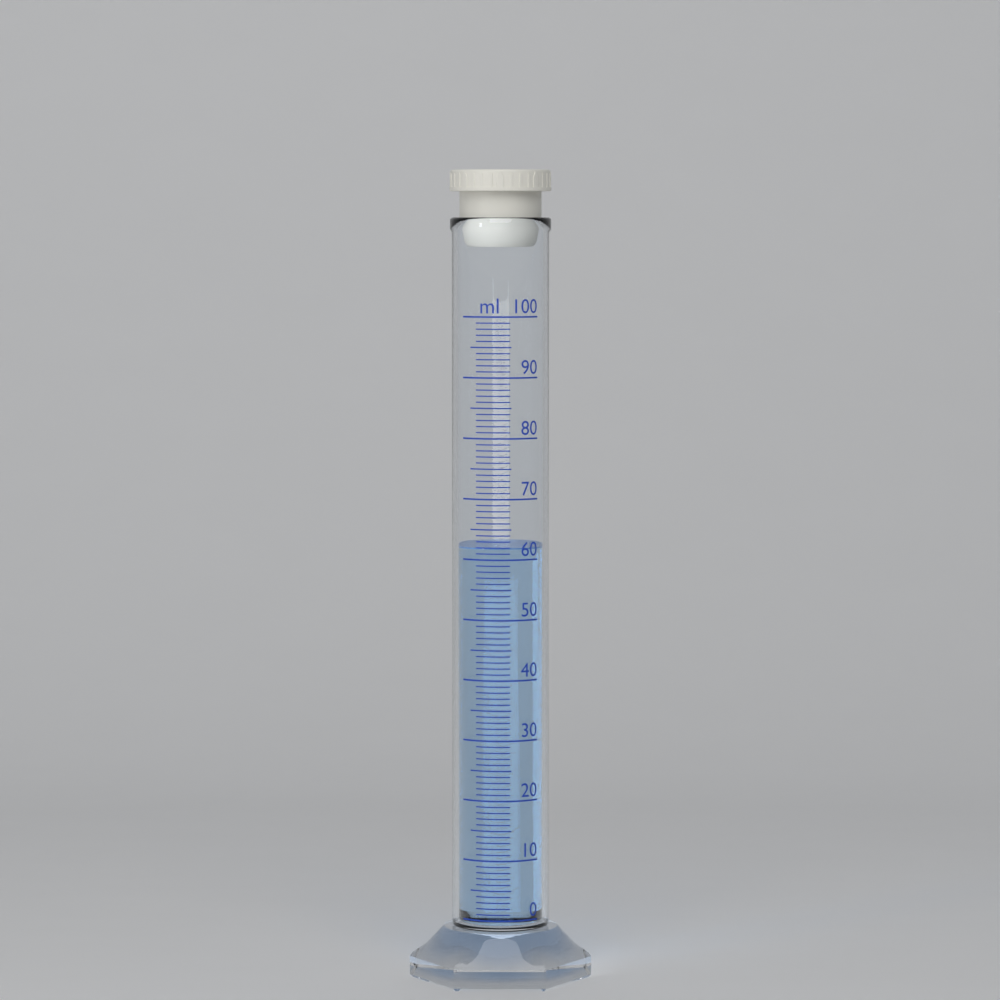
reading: 62 ml
